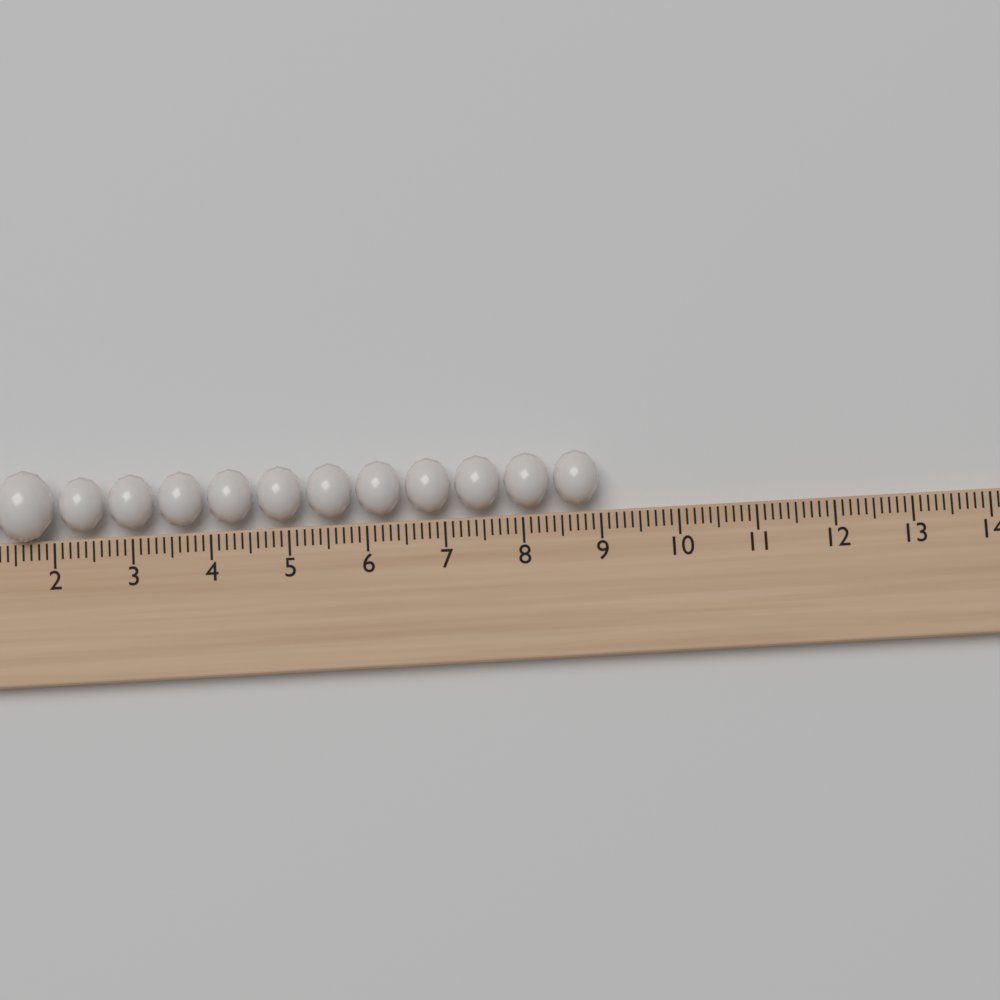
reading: 9.0 (no unit)
